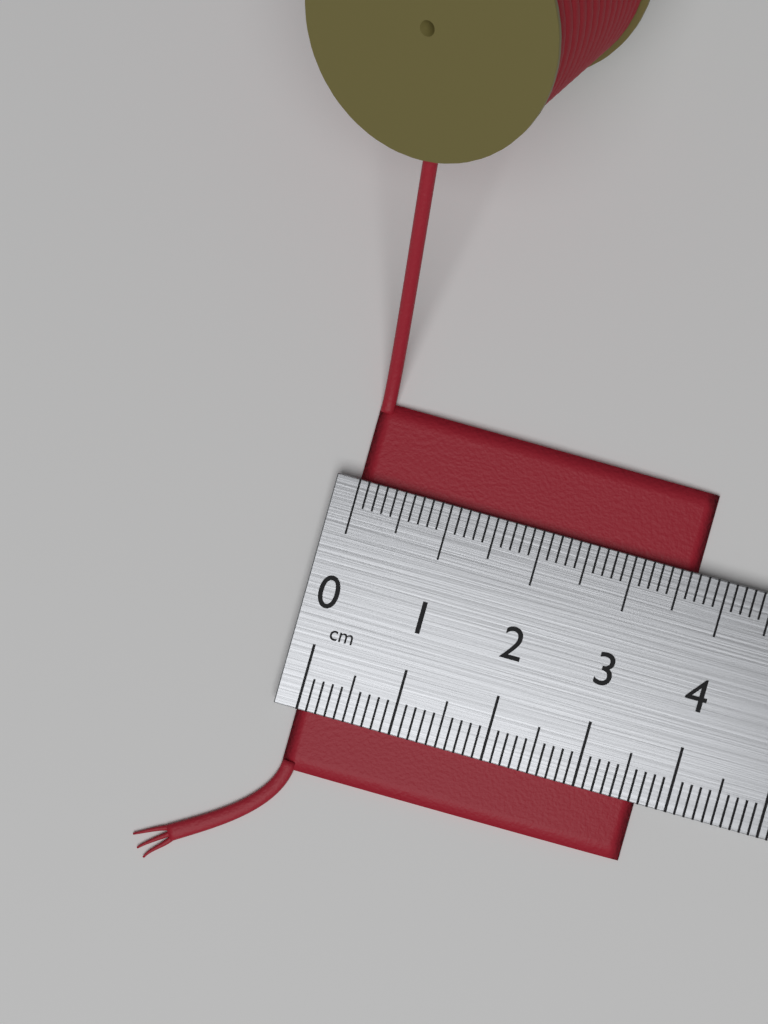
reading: 3.7 cm
